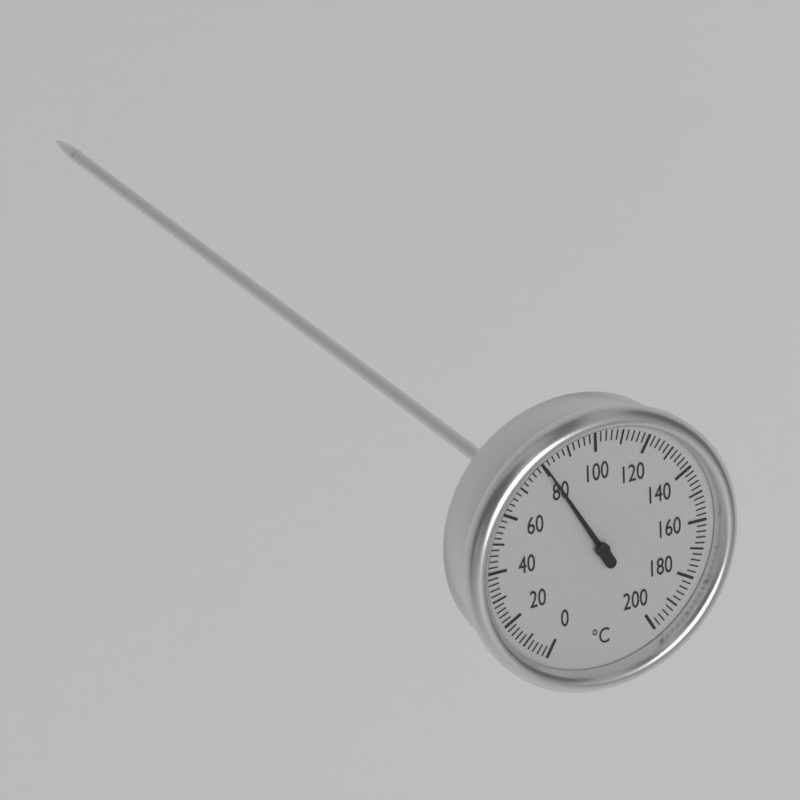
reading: 80 °C
